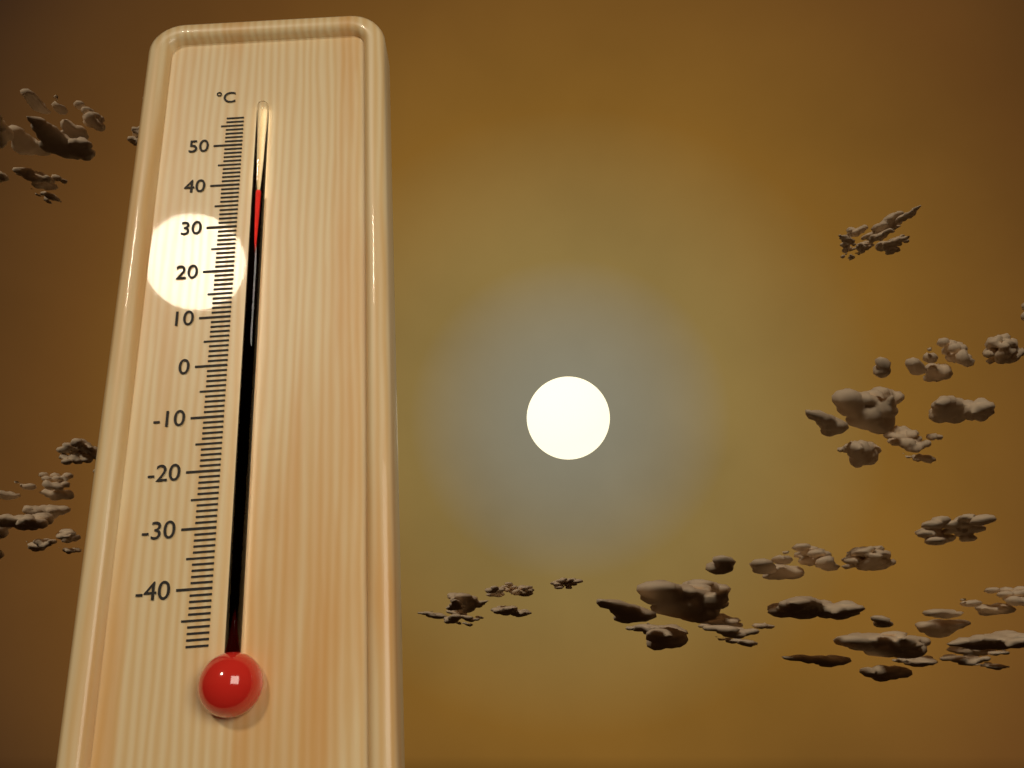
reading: 37 °C
